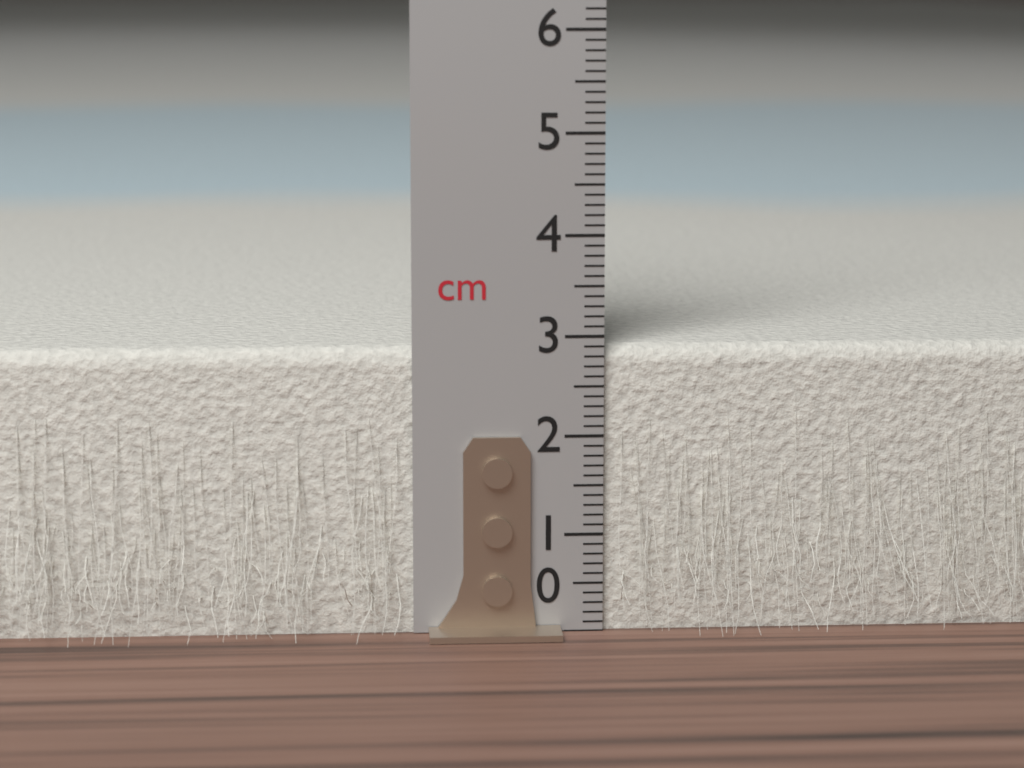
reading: 2.9 cm
